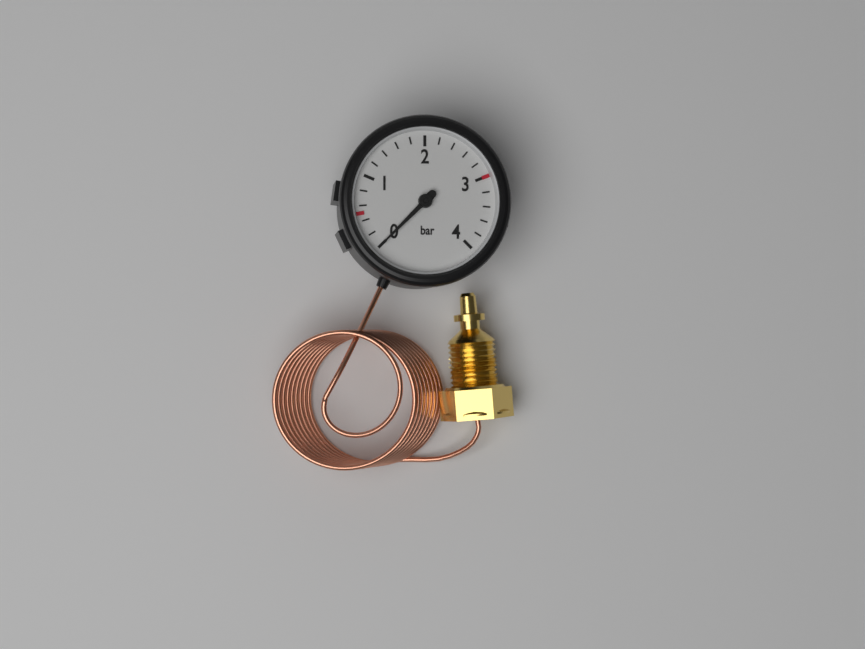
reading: 0.0 bar
